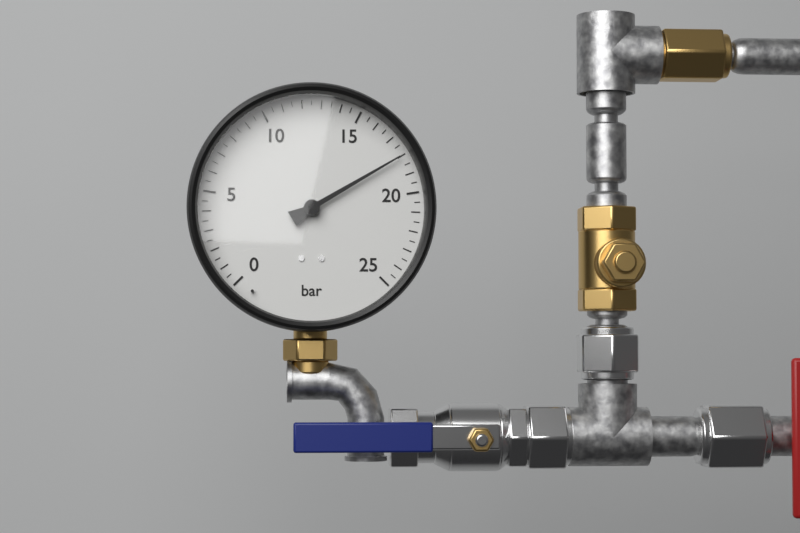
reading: 18.0 bar
